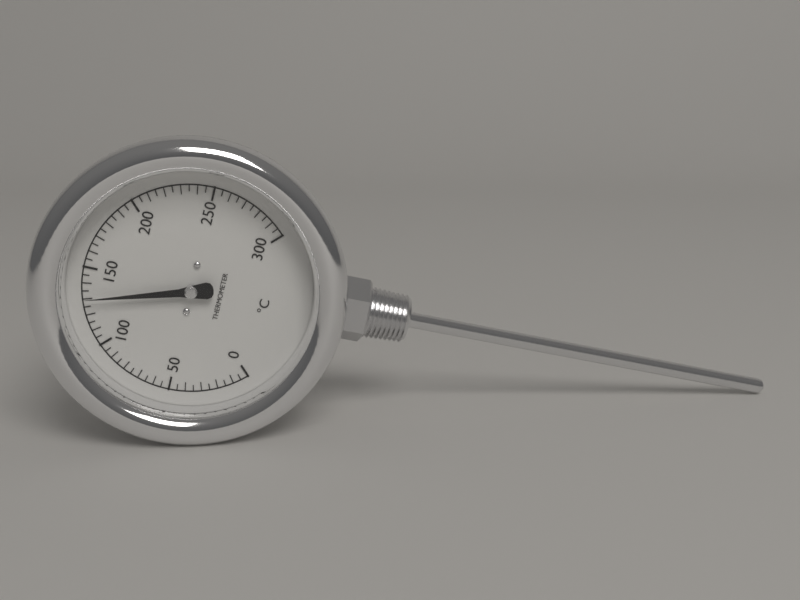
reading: 130 °C
